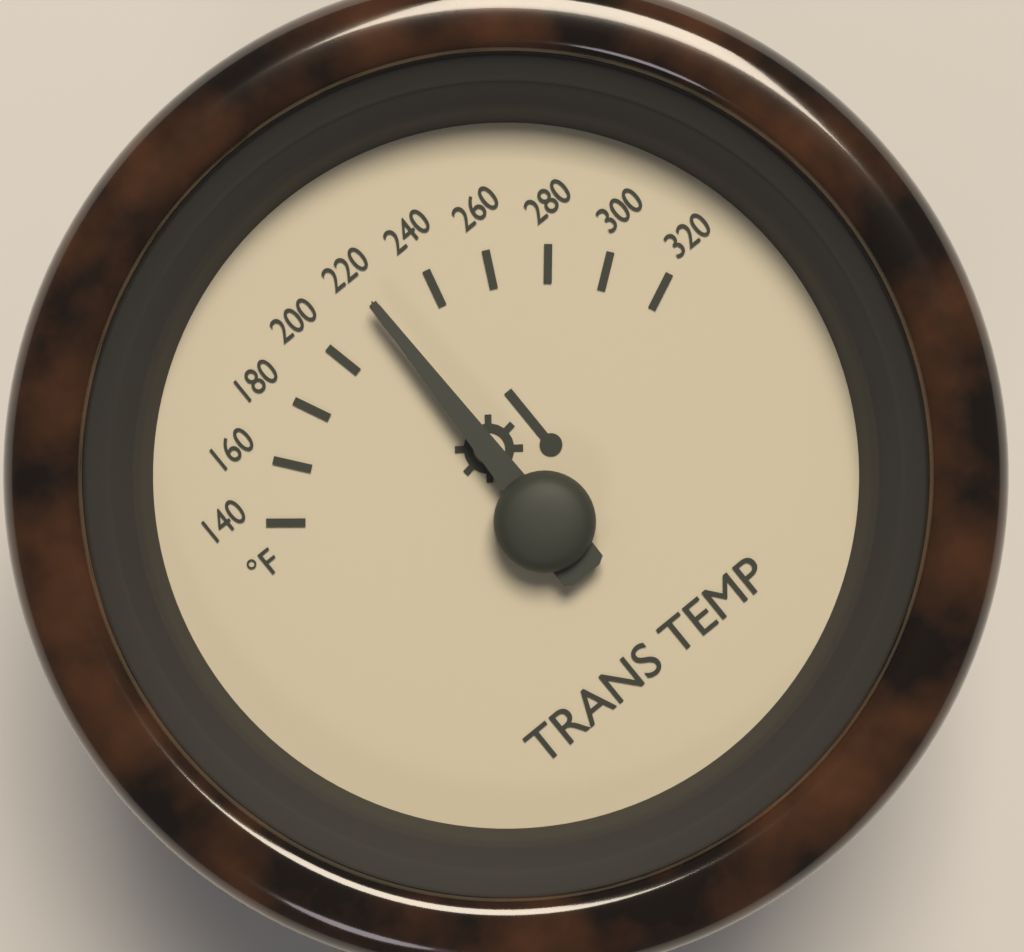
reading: 220 °F
